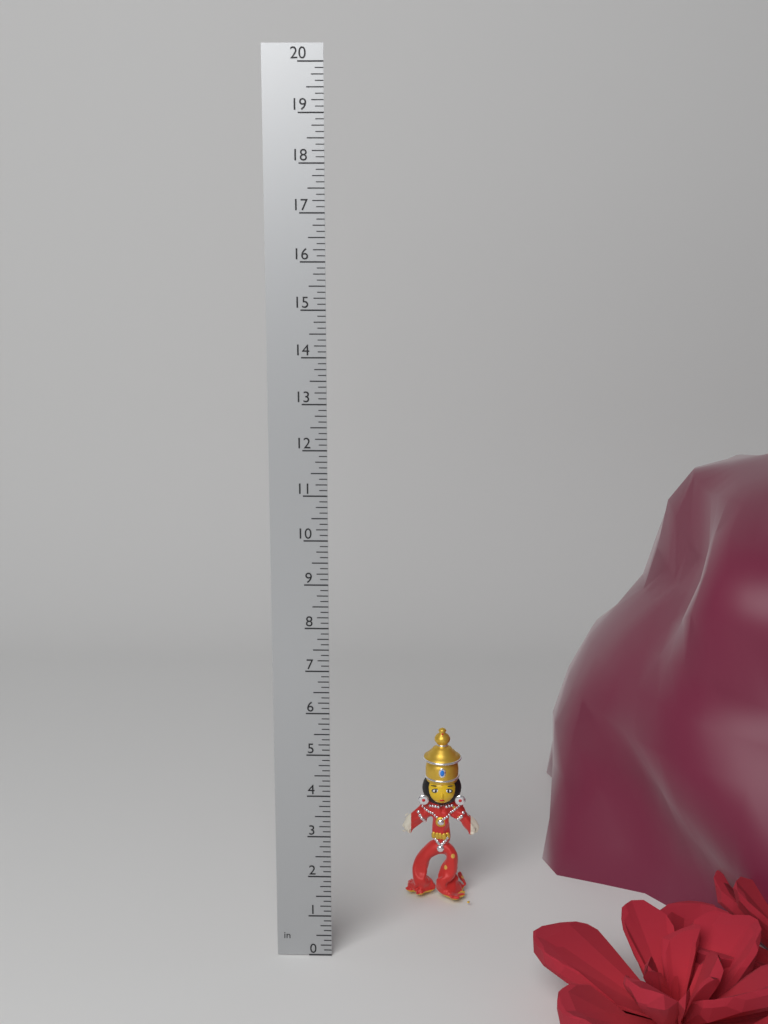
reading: 4.500 in
